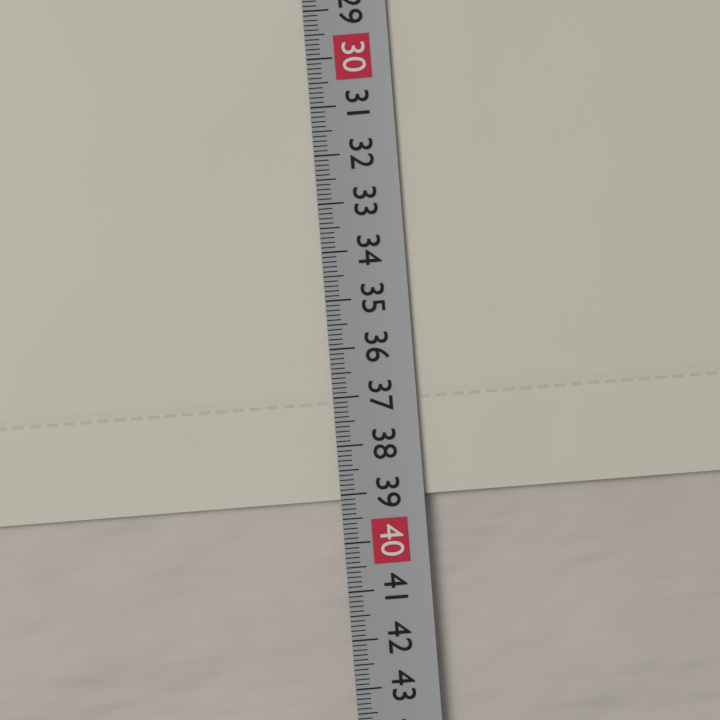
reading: 39.1 cm
